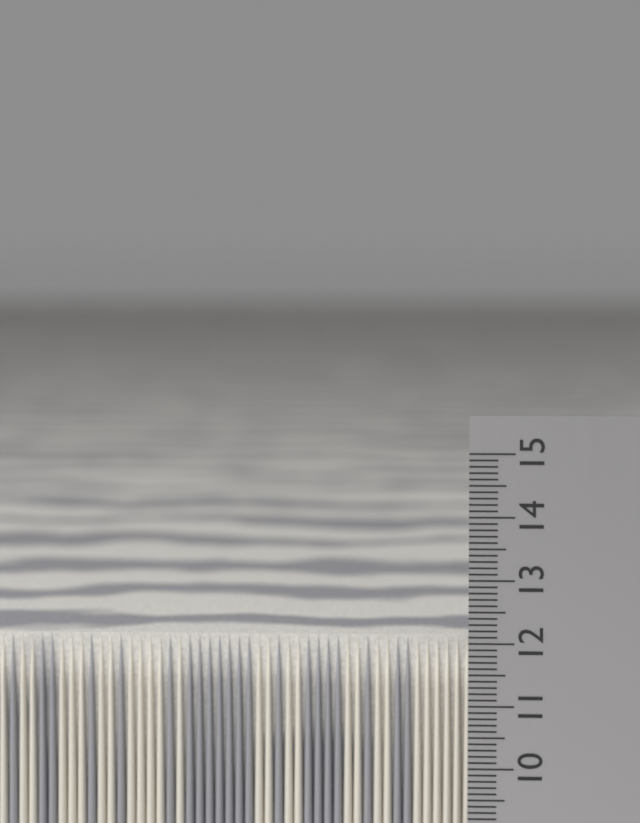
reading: 12.0 cm
